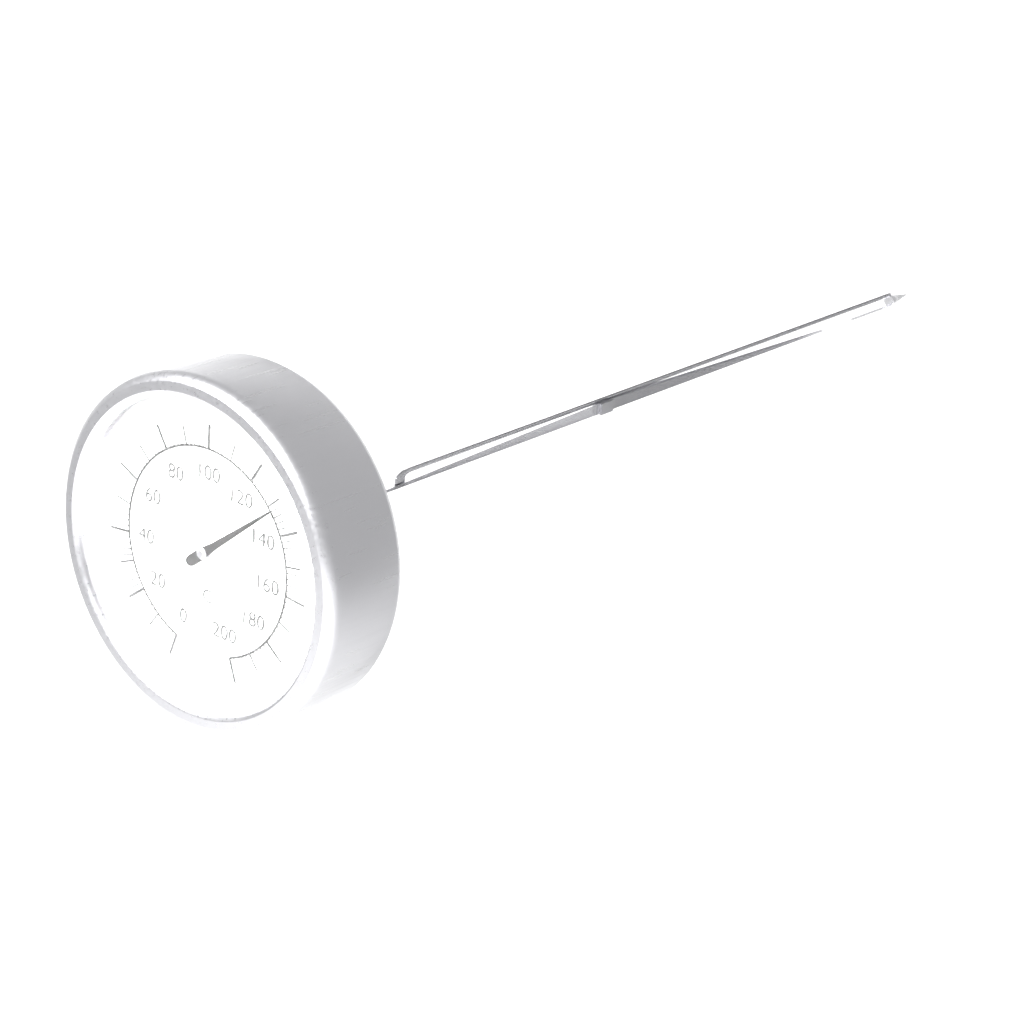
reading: 132 °C
